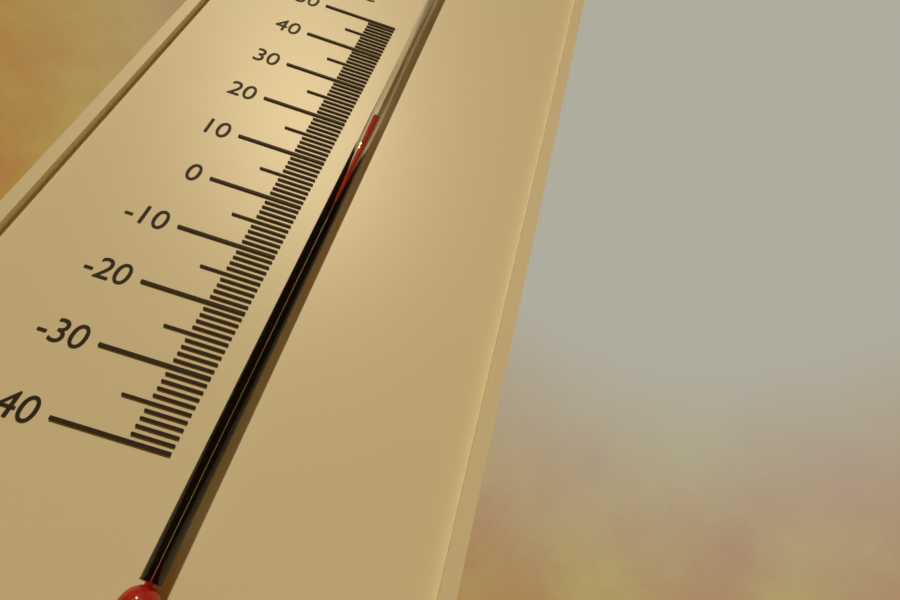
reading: 22 °C
